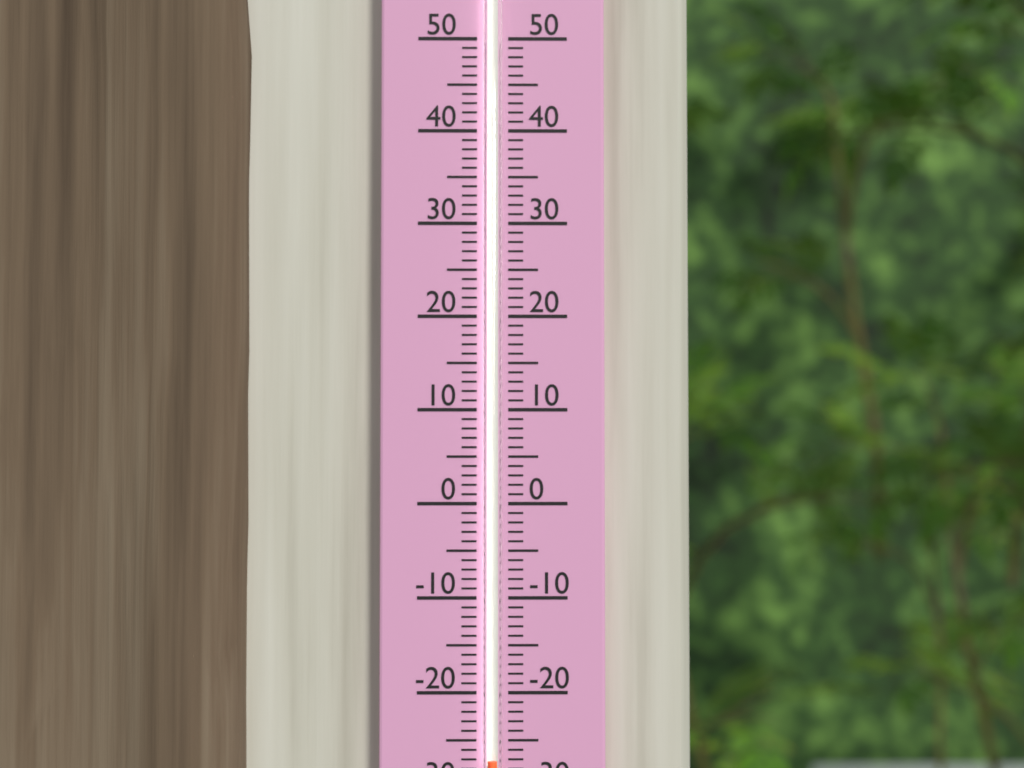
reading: -27 (no unit)
